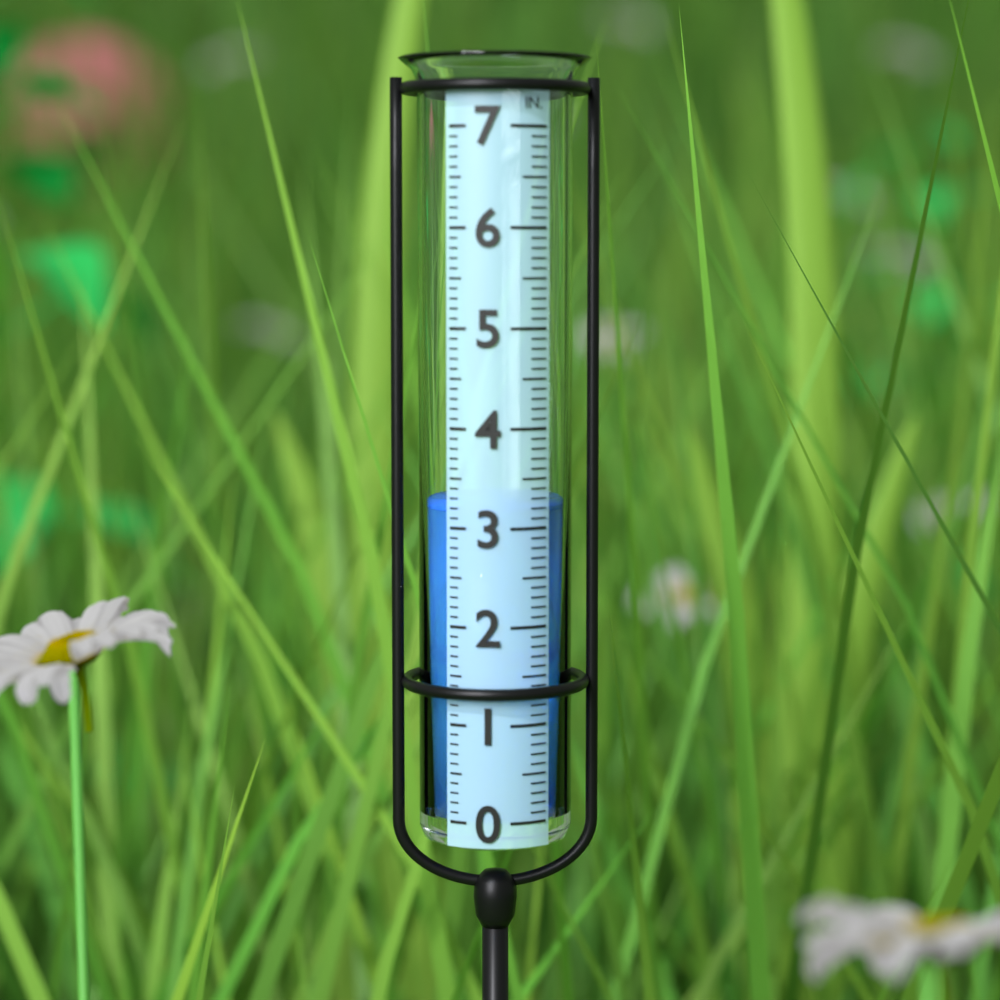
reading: 3.2 in
